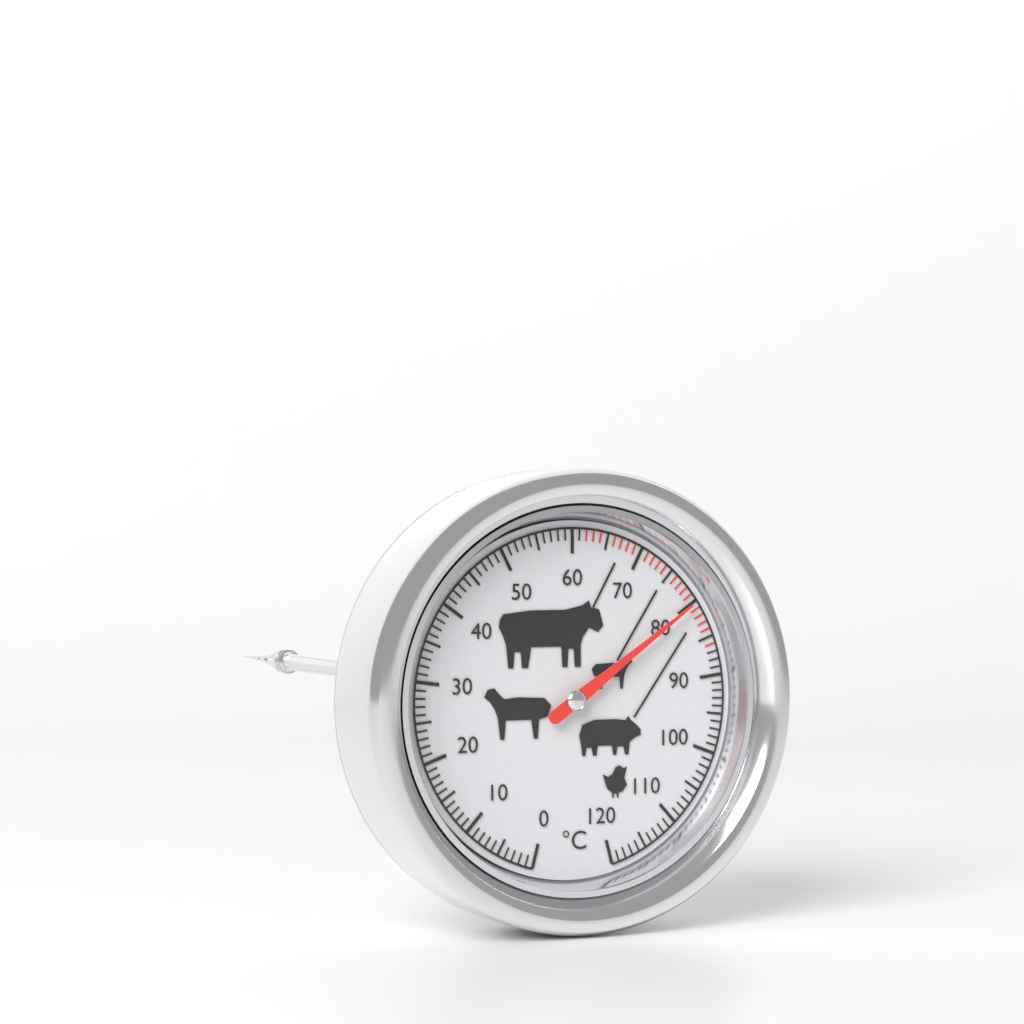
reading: 80 °C
